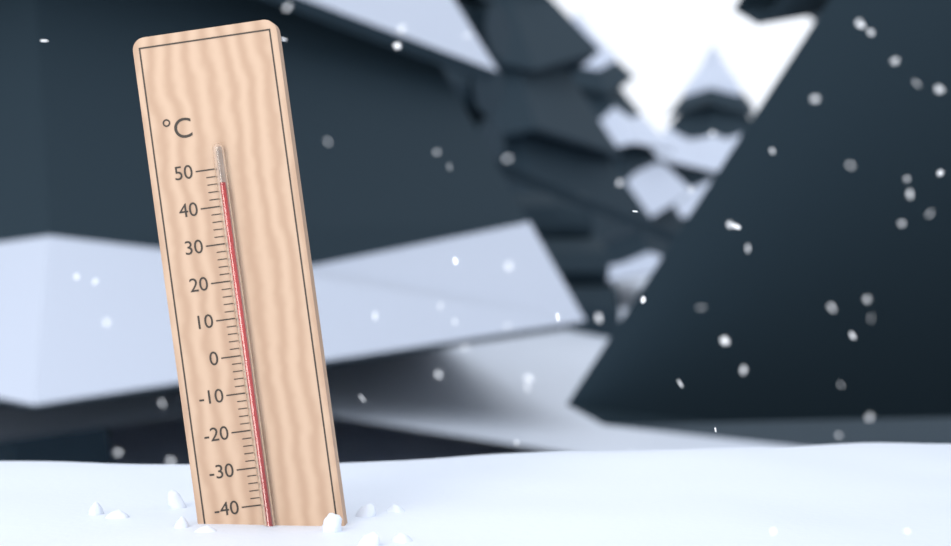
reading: 46 °C
